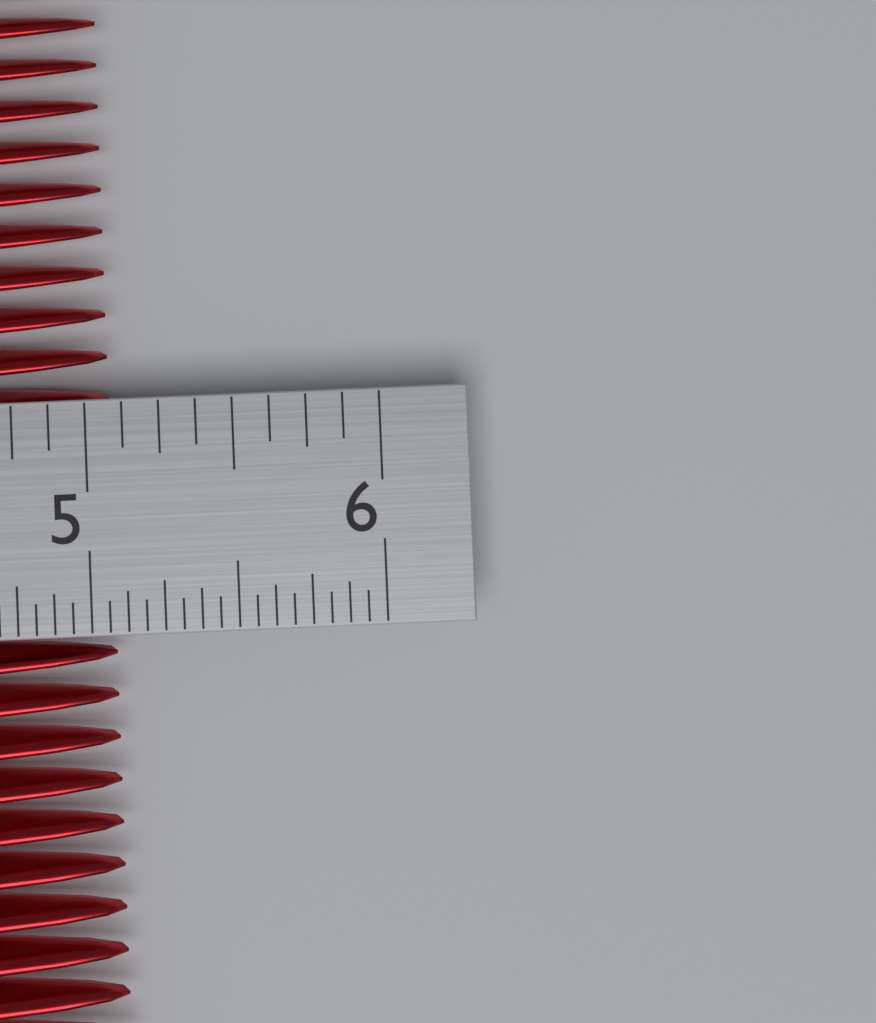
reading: 5.0625 in
